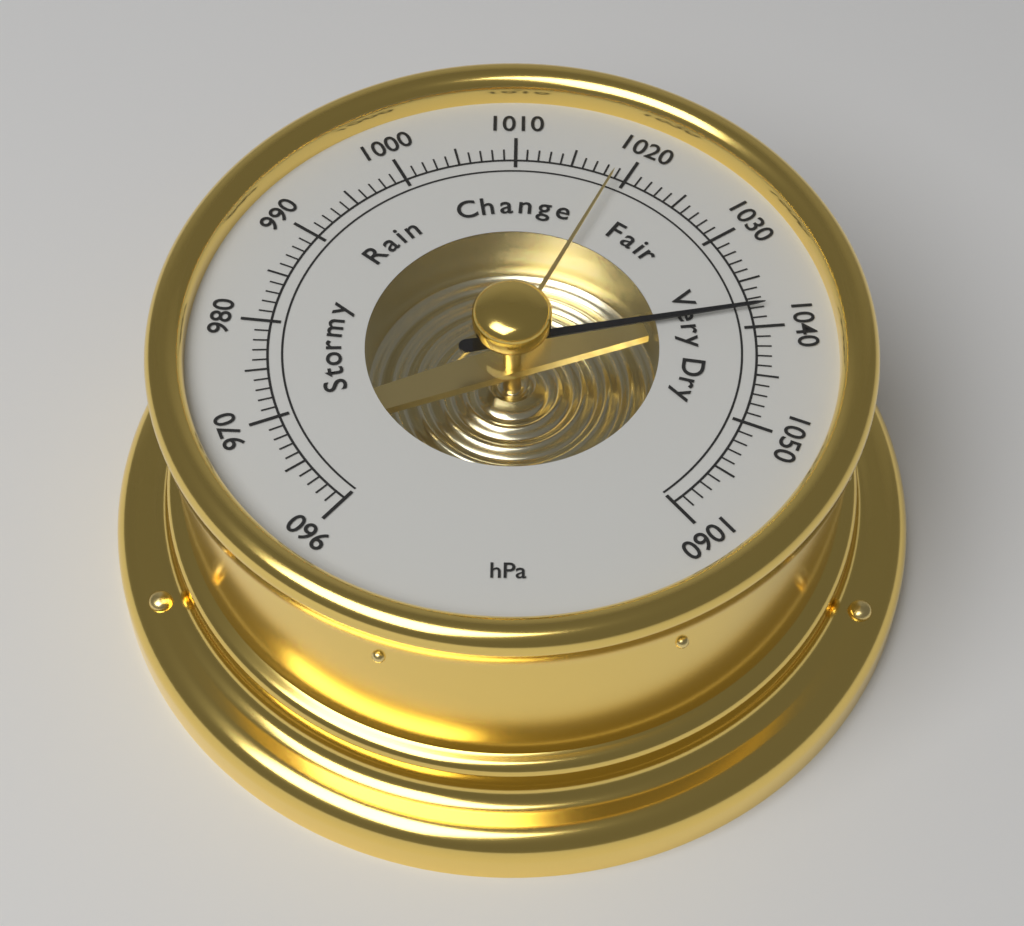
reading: 1038 hPa
